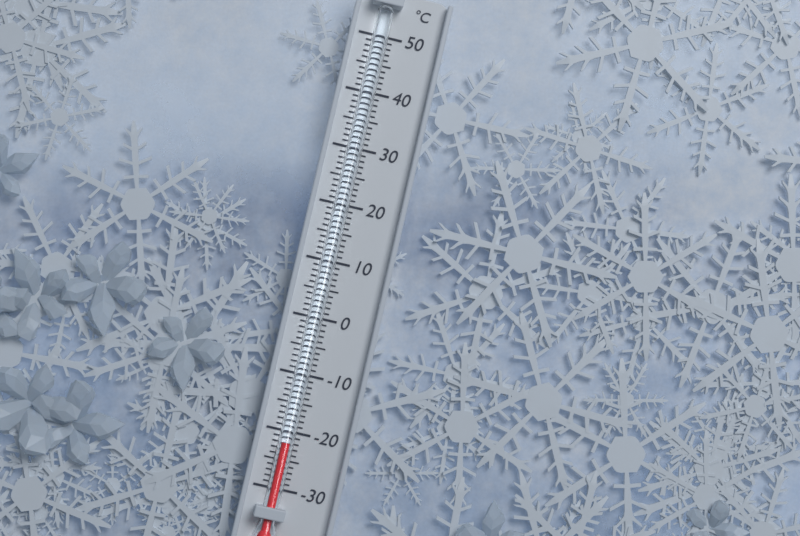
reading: -22 °C
